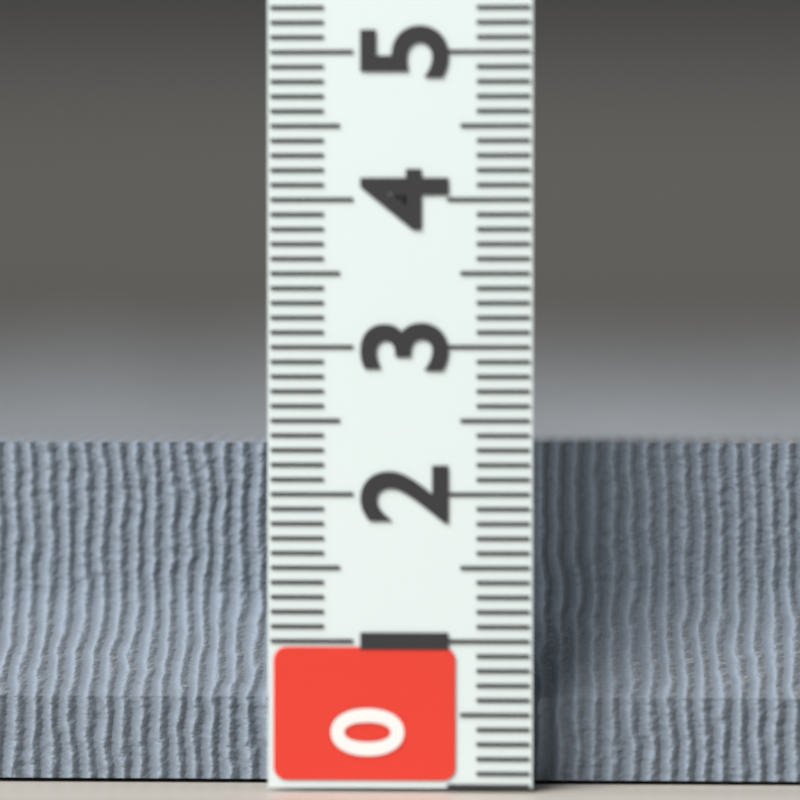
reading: 2.3 (no unit)
